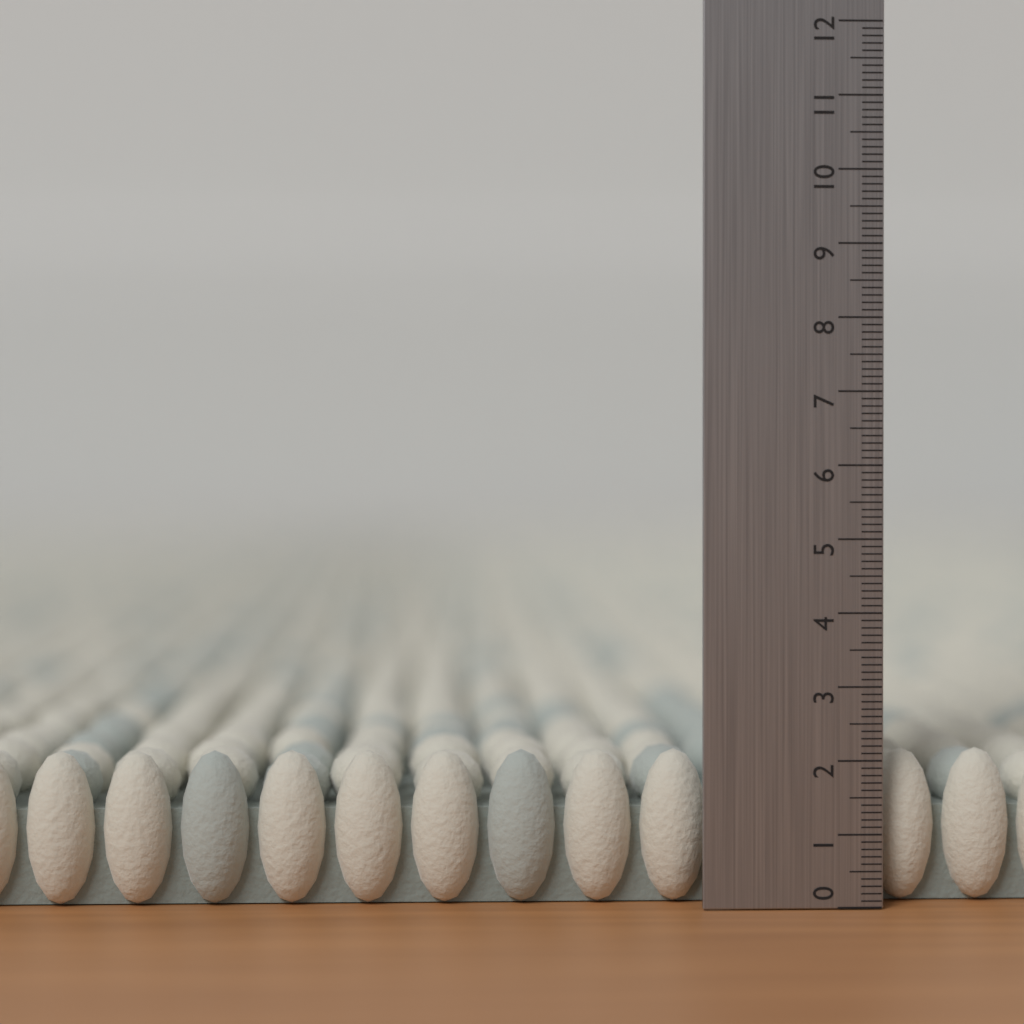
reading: 2.1 (no unit)
